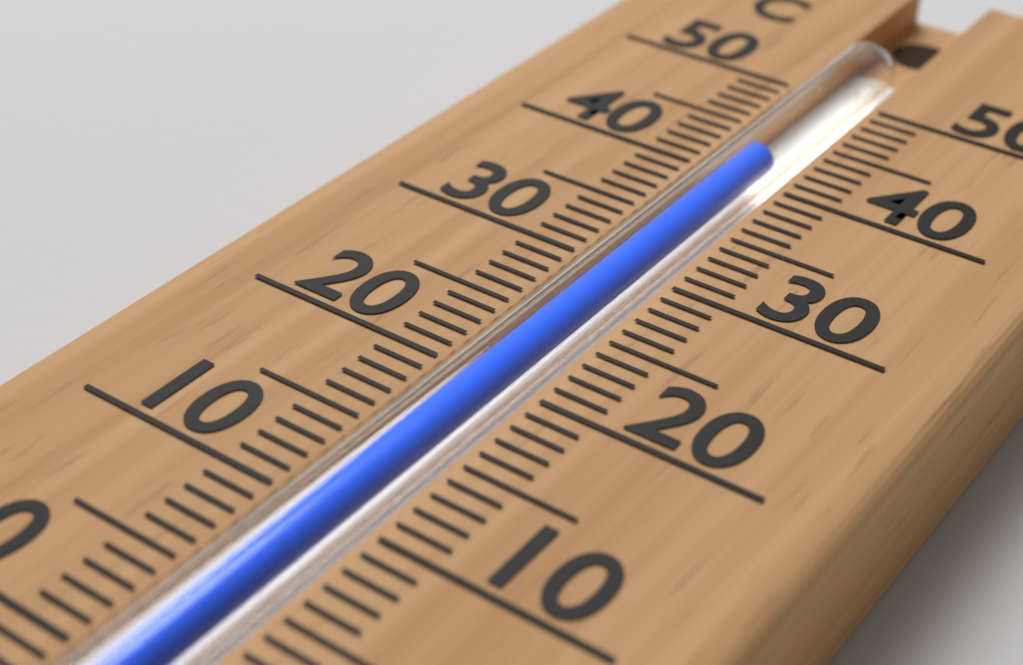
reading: 42 °C
